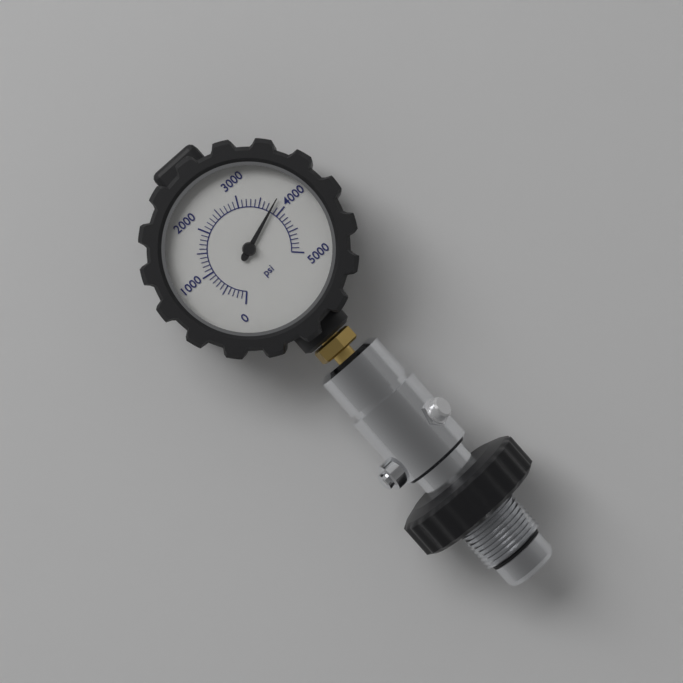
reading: 3800 psi
